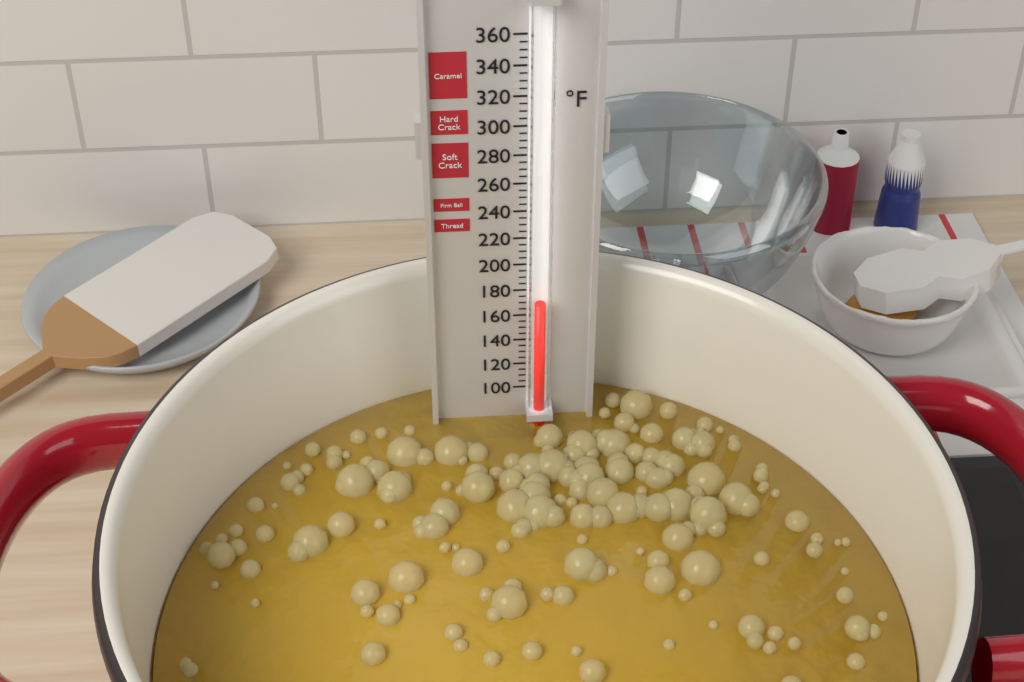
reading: 175 °F
